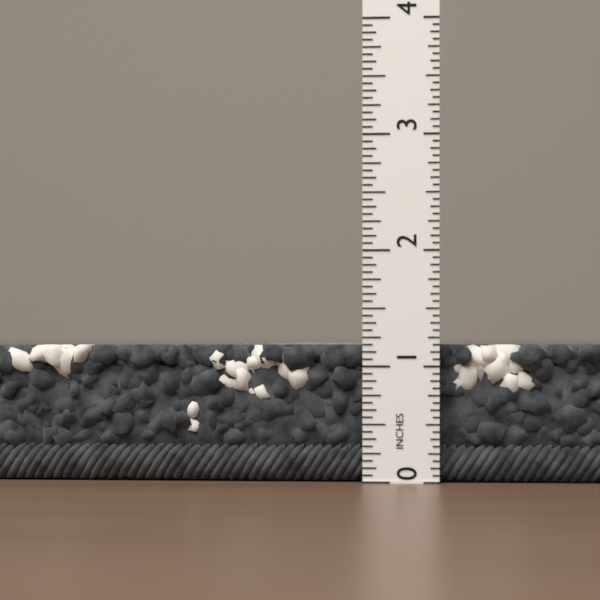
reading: 1.1875 in
